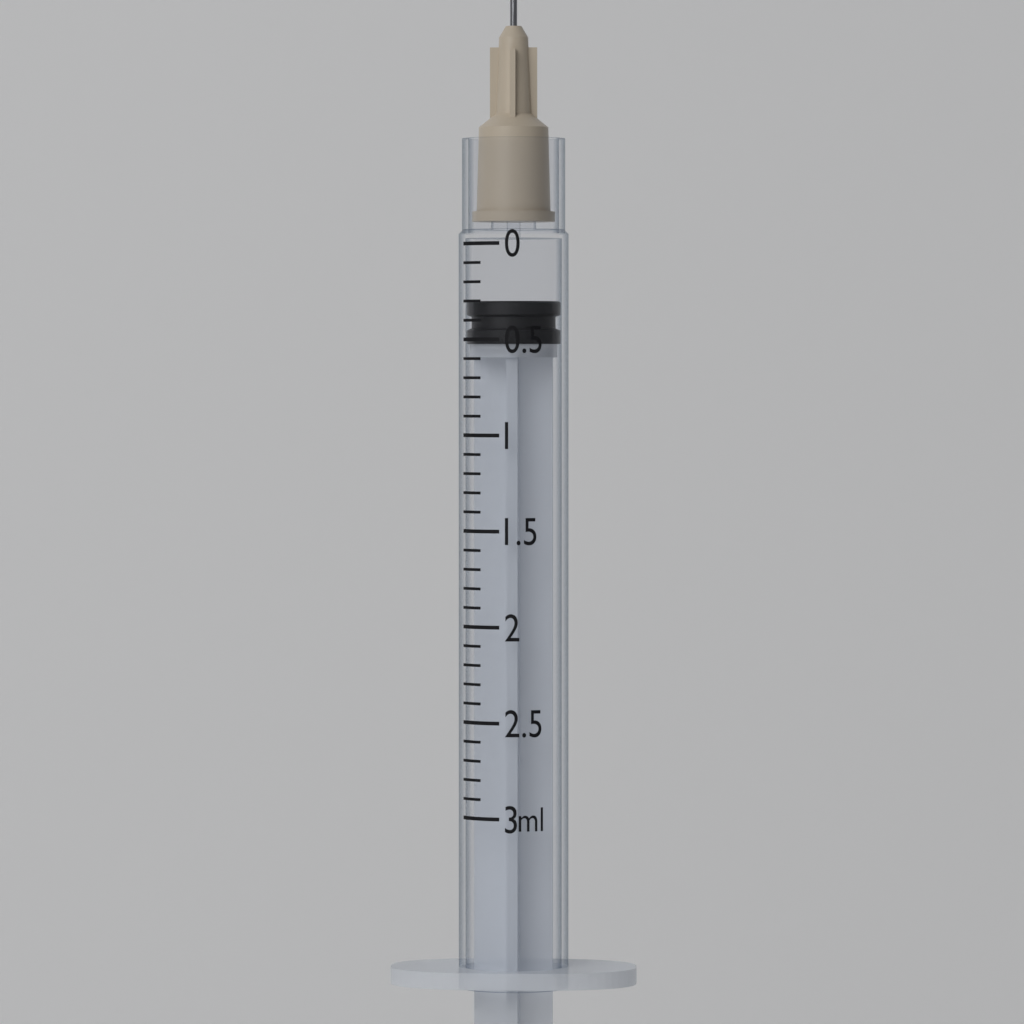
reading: 0.3 ml
